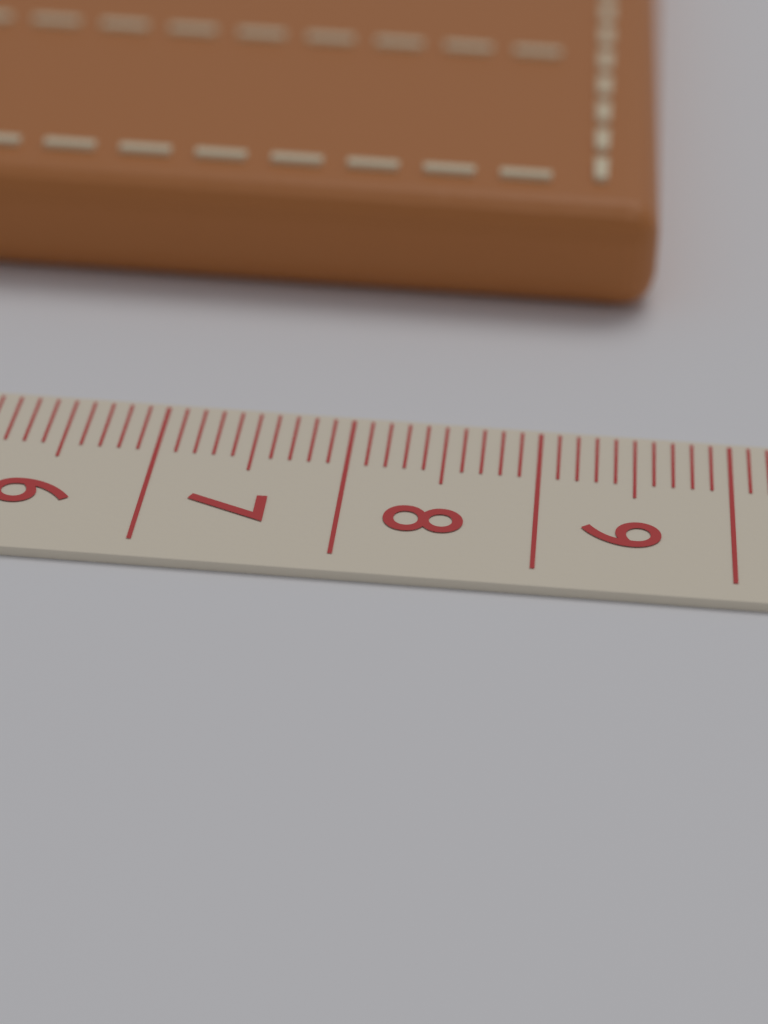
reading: 9.6 cm
